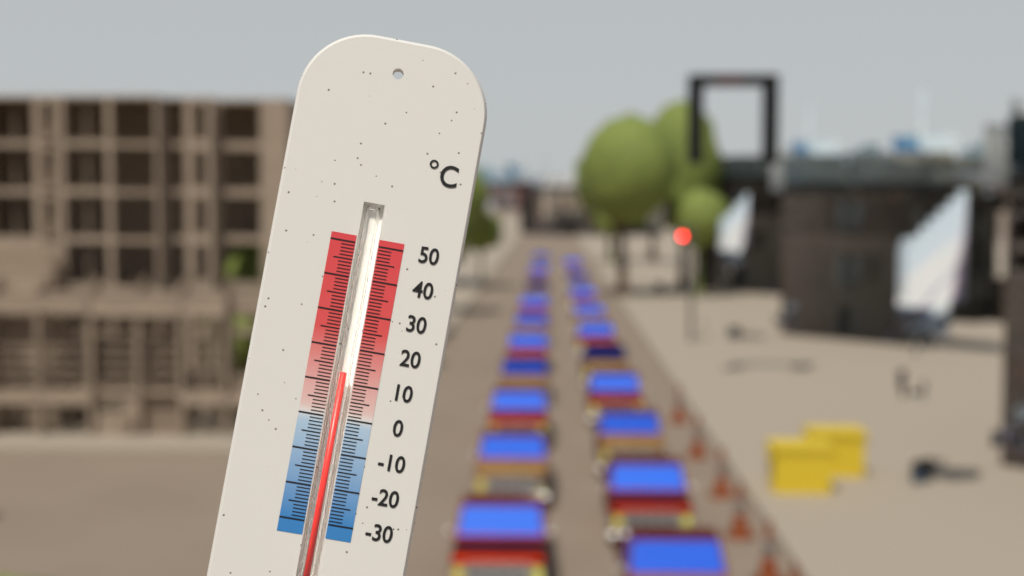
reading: 13 °C
